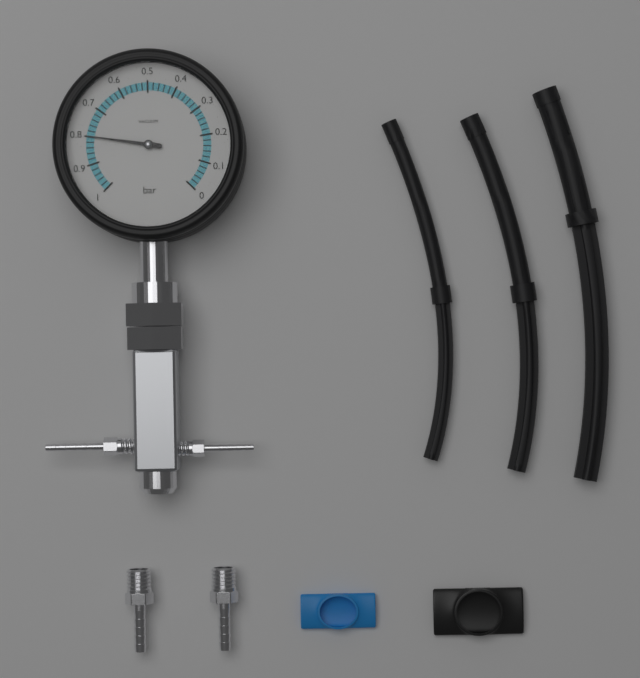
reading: 0.80 bar
